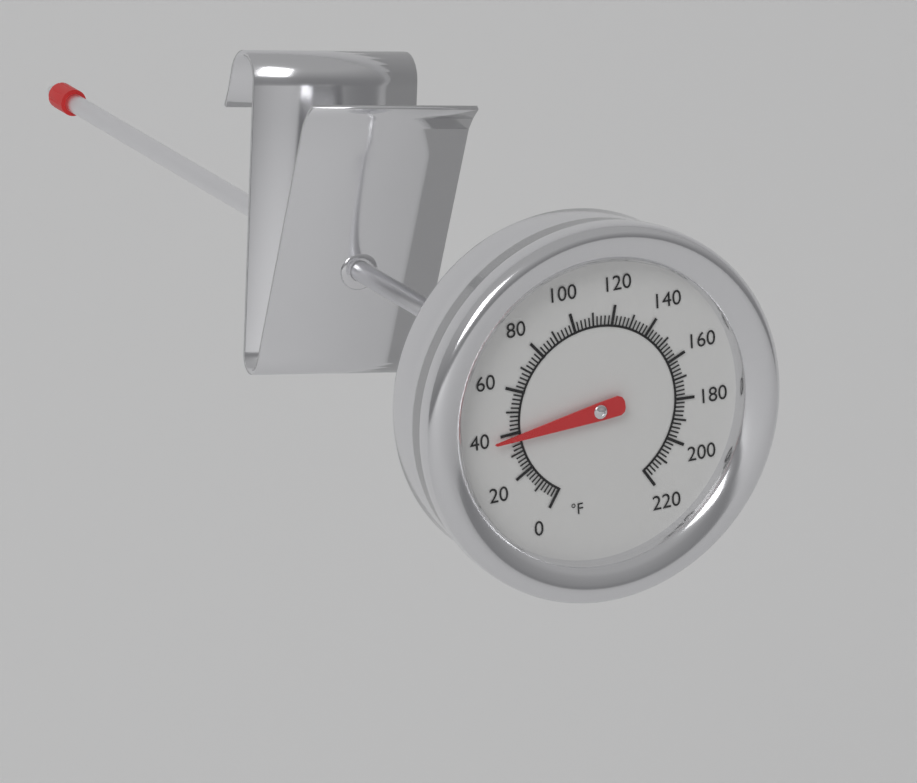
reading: 38 °F
